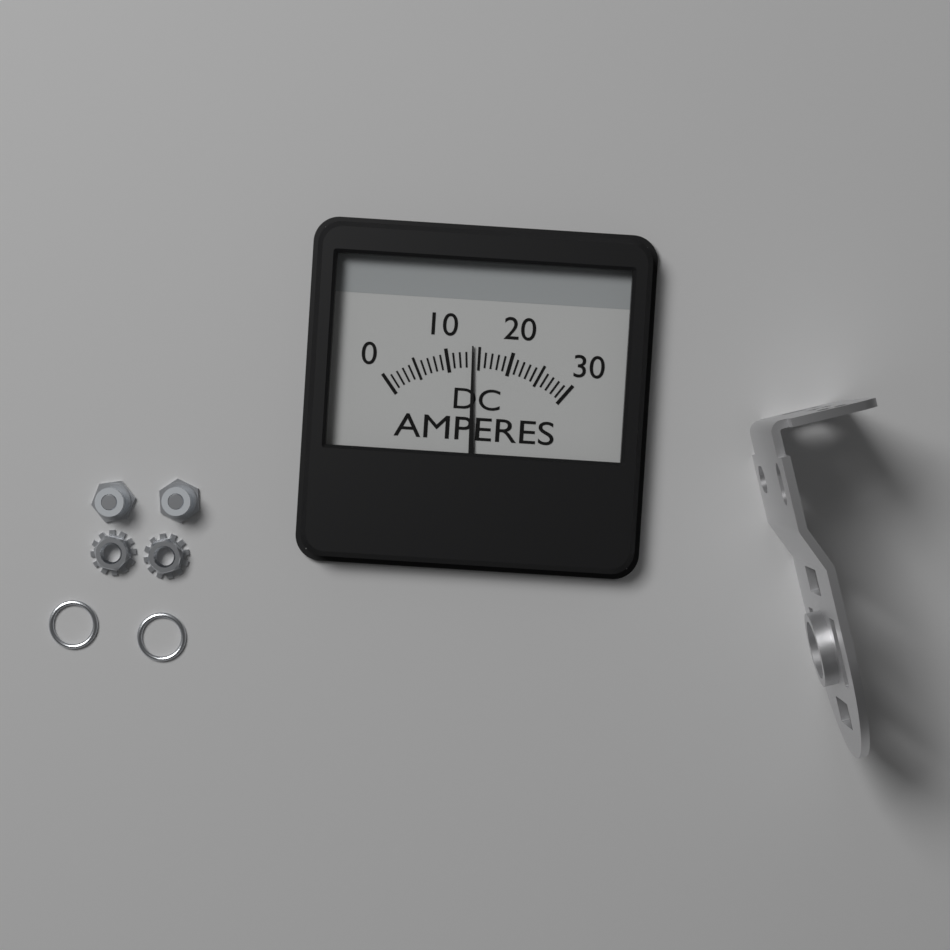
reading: 14 A
